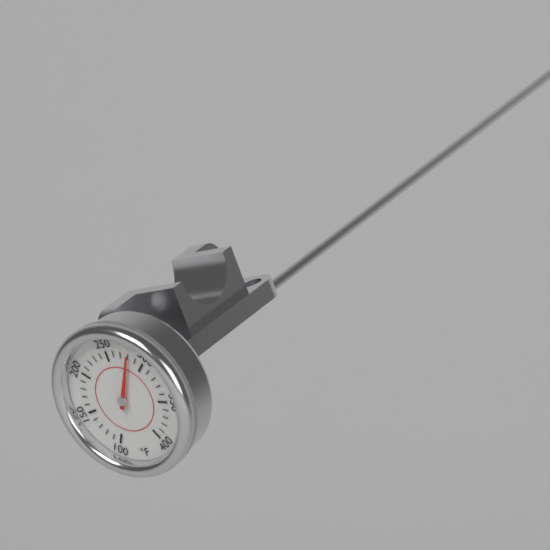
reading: 280 °F
